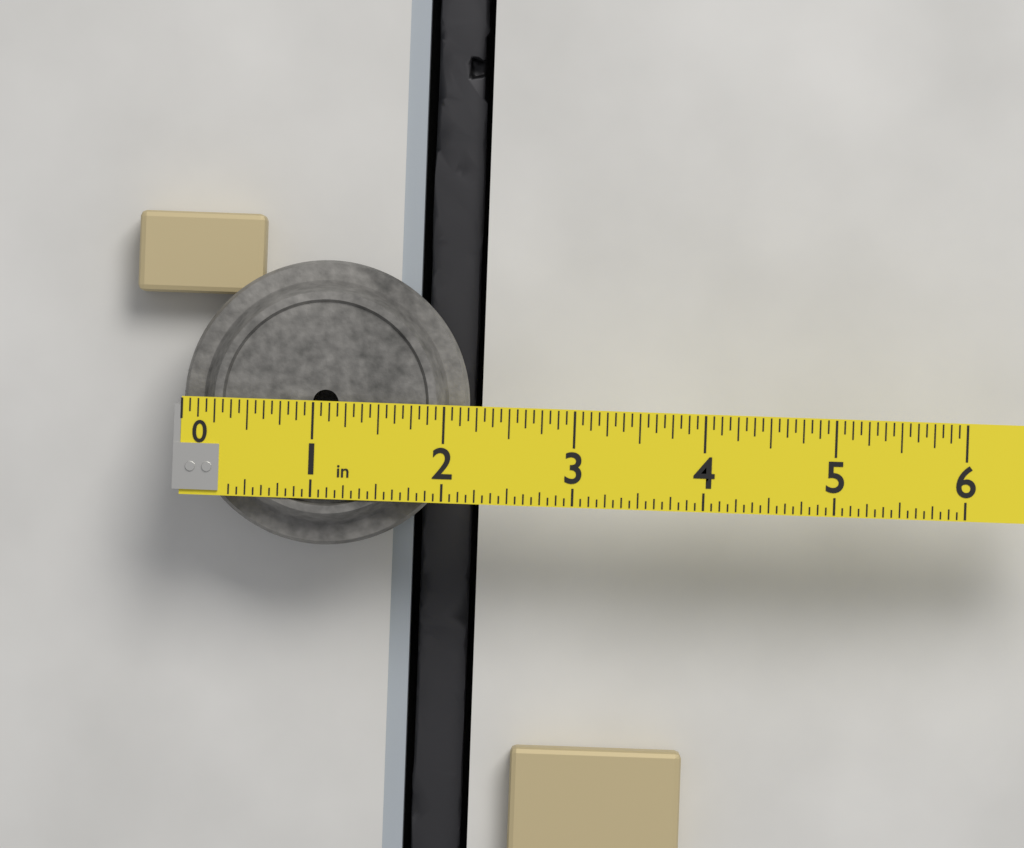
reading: 2.1875 in
